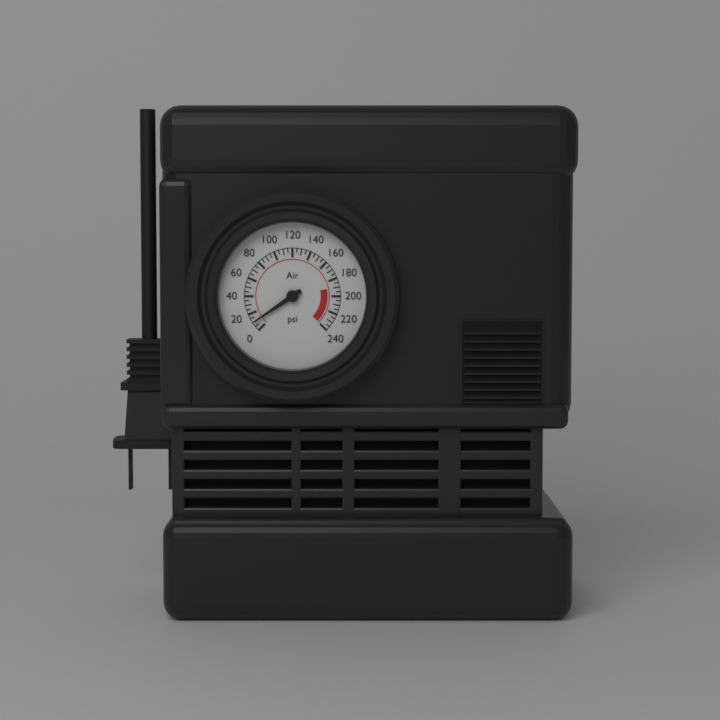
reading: 10 psi
